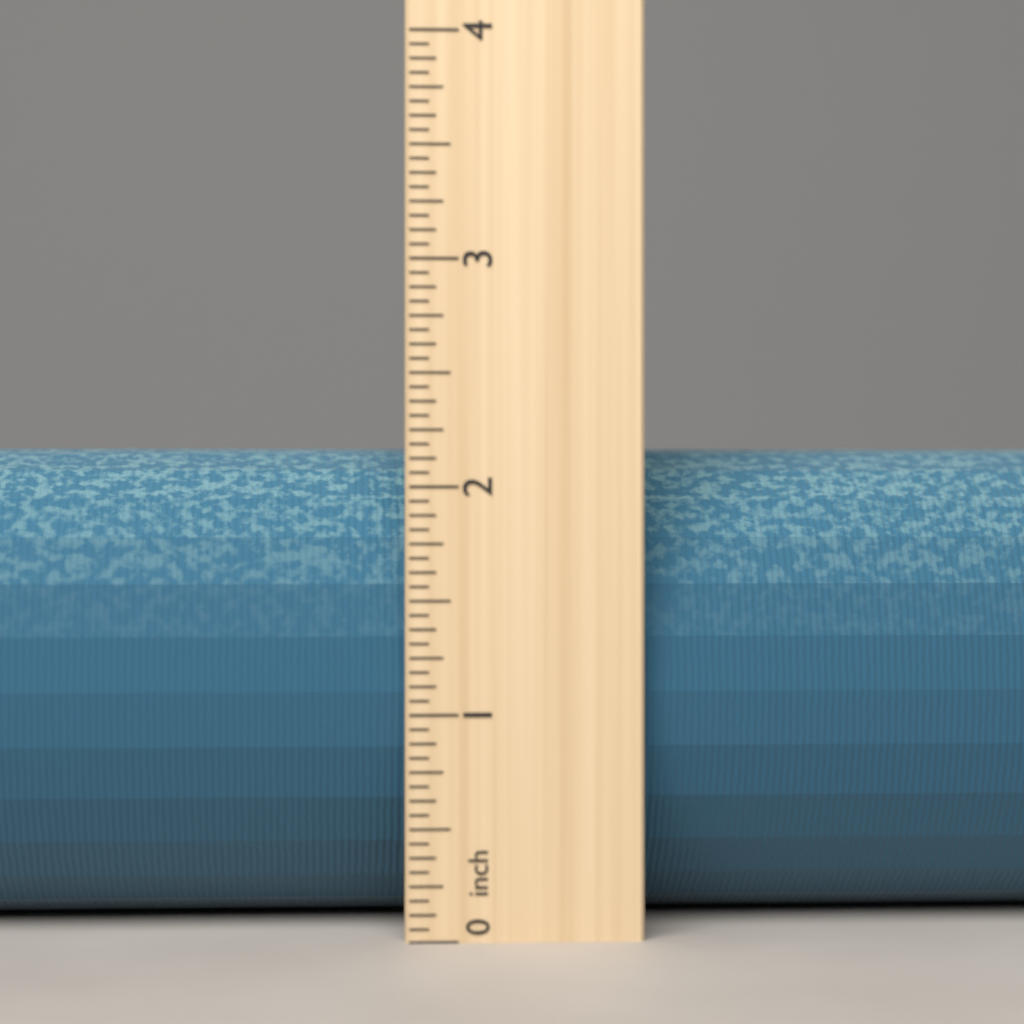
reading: 2.1875 inch
